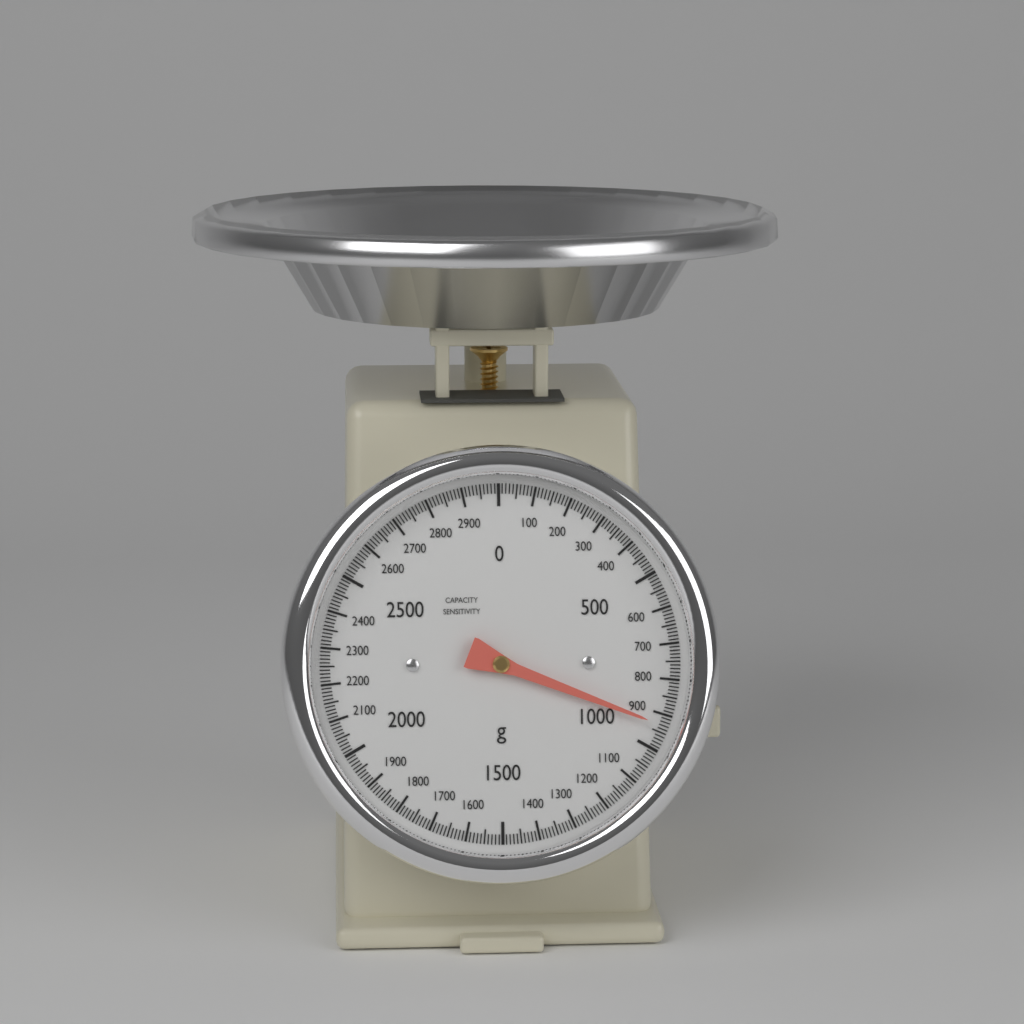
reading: 930 g
